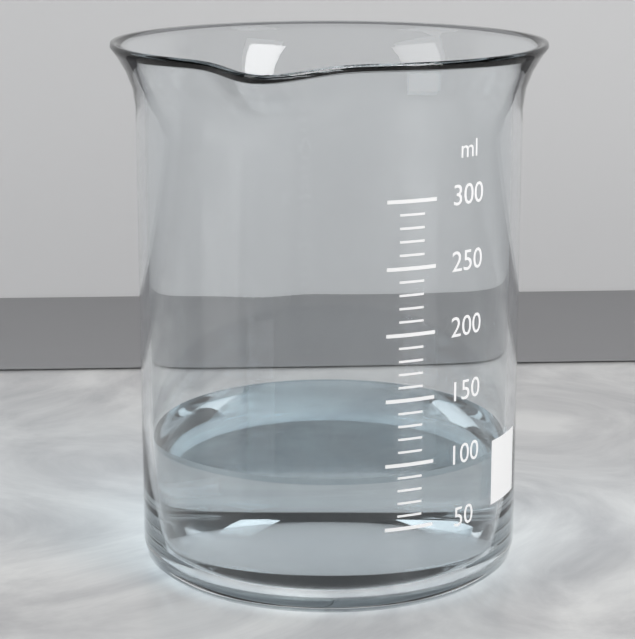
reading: 90 ml
